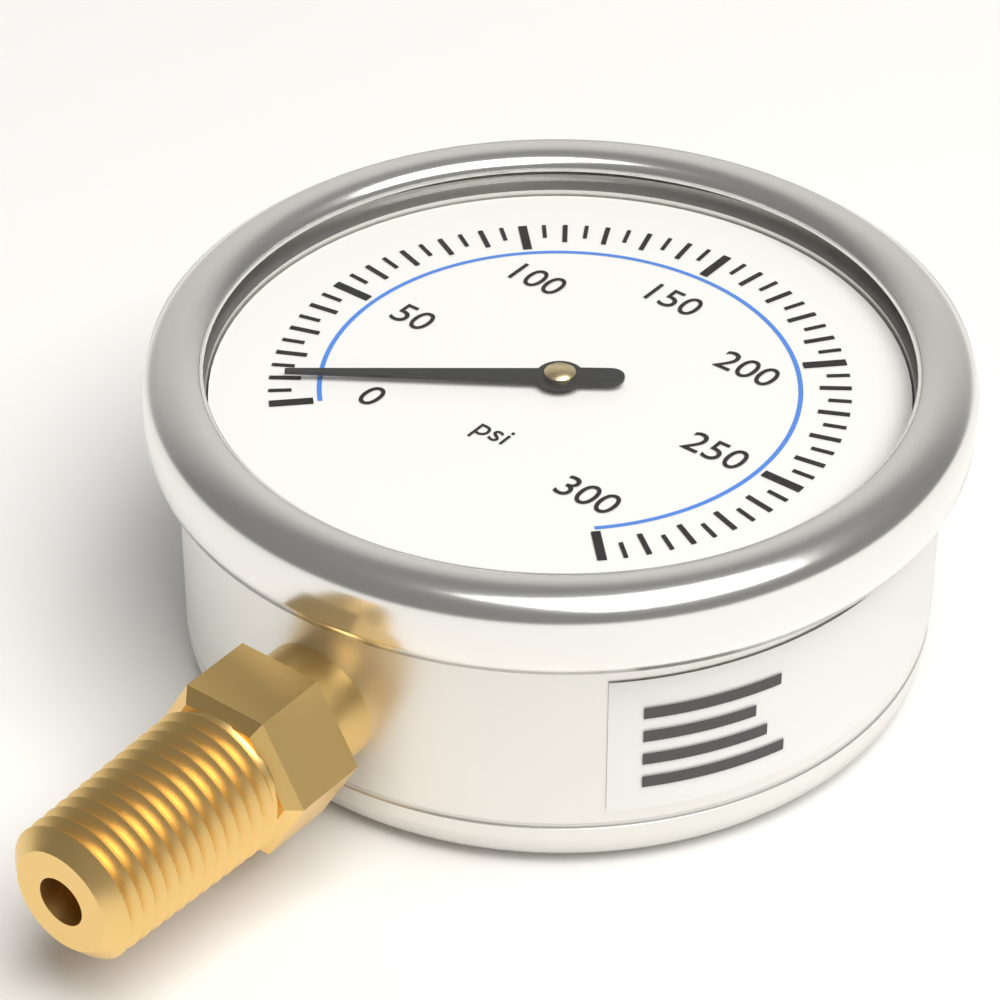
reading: 10 psi
